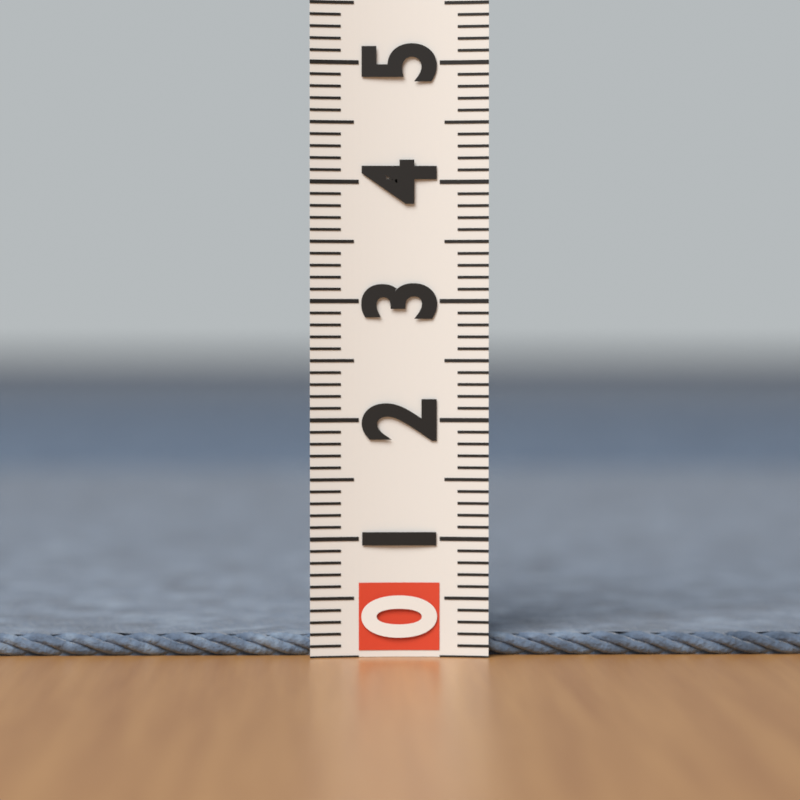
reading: 0.2 (no unit)
